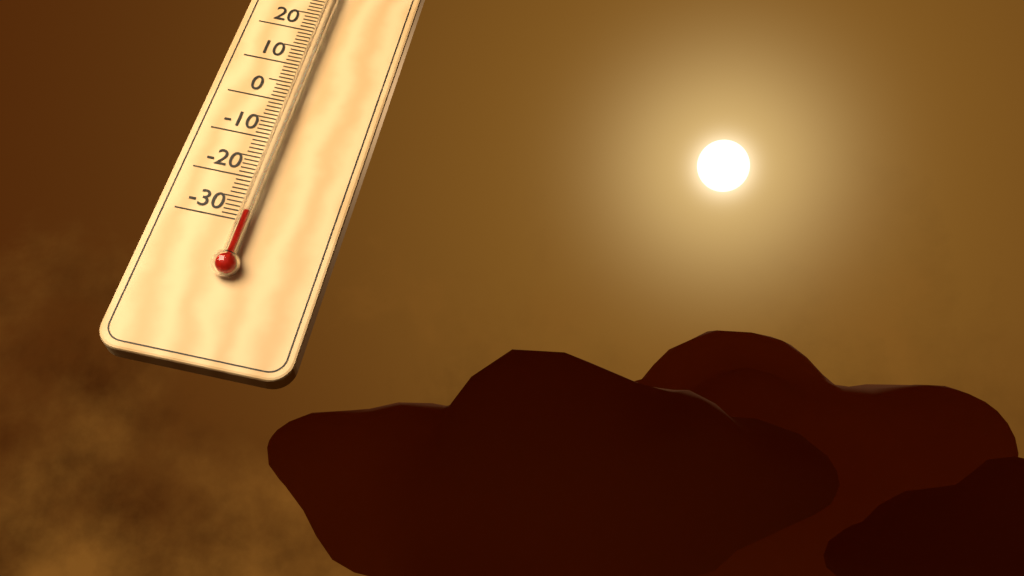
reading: -29 °C
